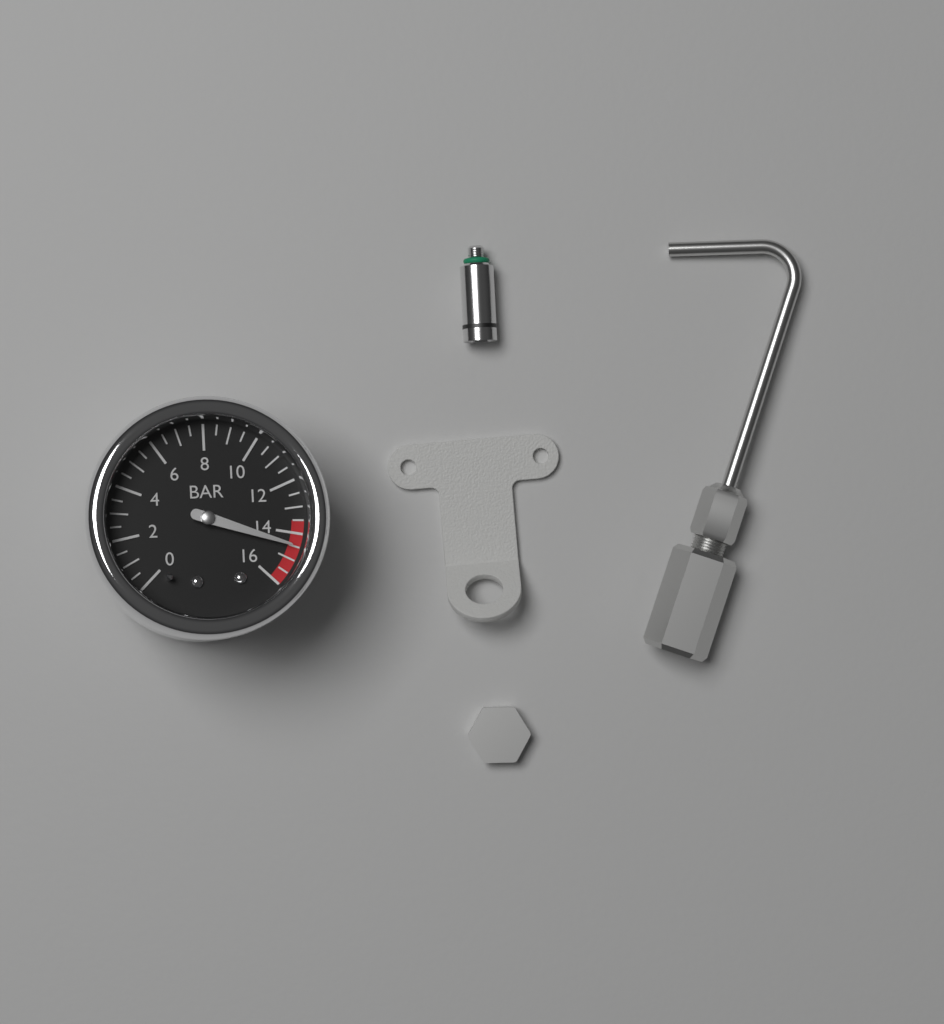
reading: 14.5 bar
